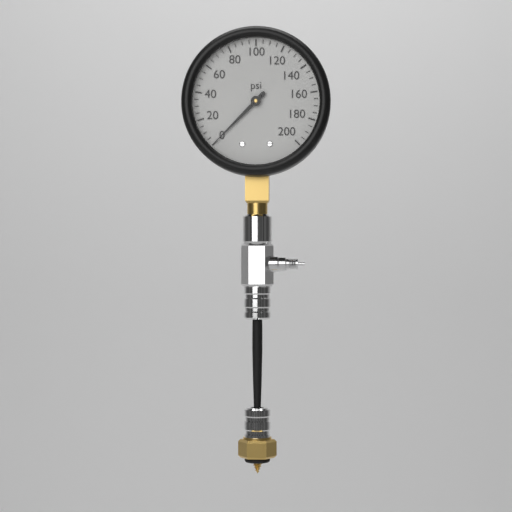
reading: 0 psi
